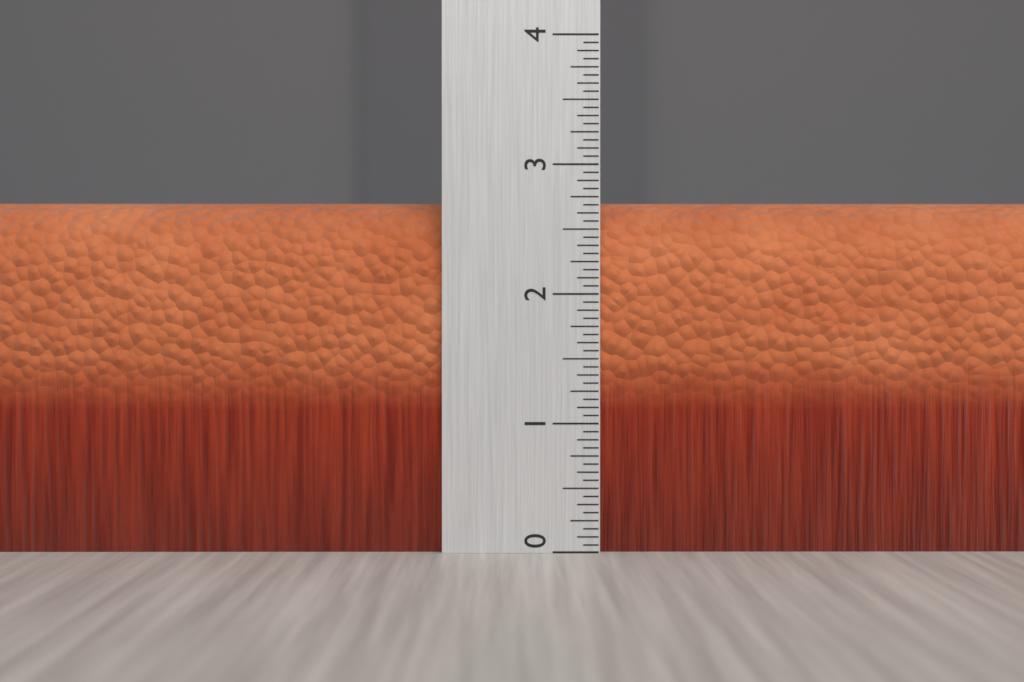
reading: 2.7500 (no unit)
